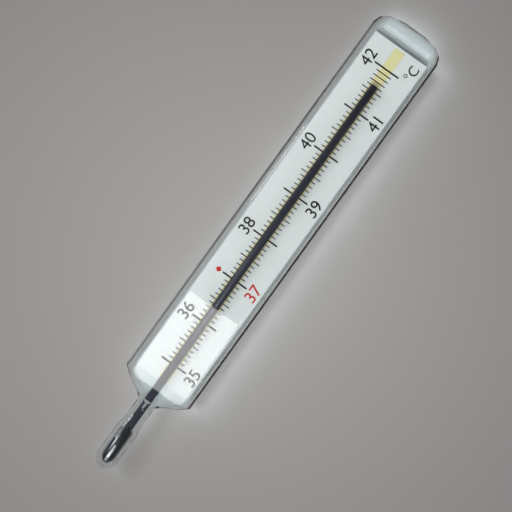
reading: 41.6 °C
